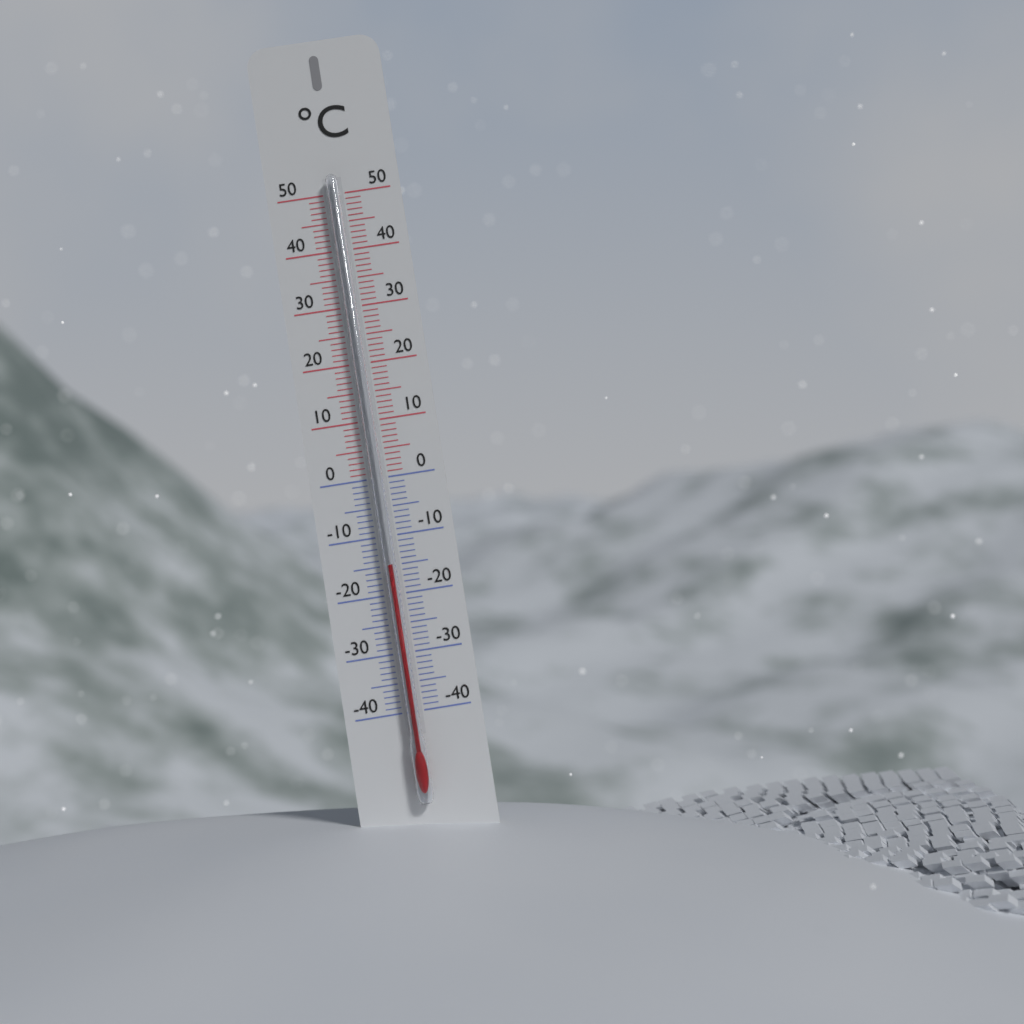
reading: -15 °C
